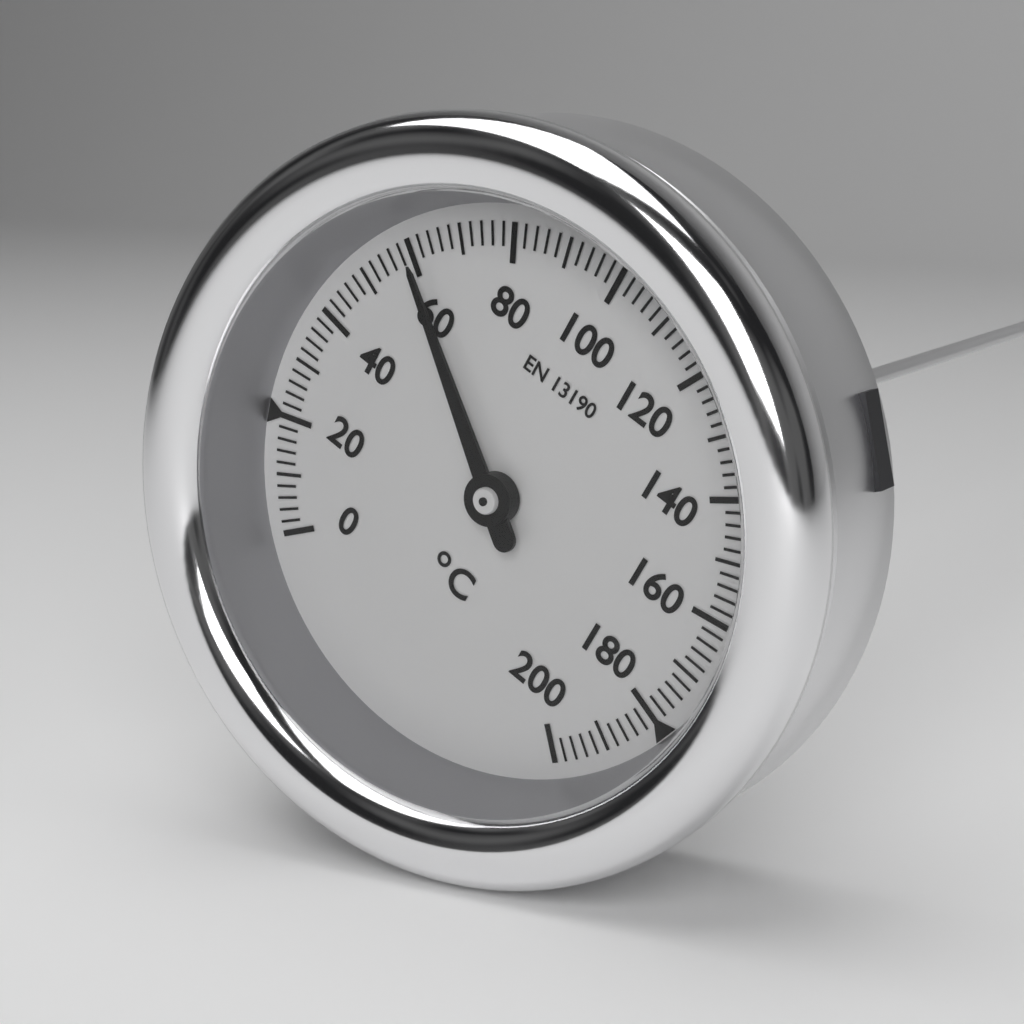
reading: 60 °C
